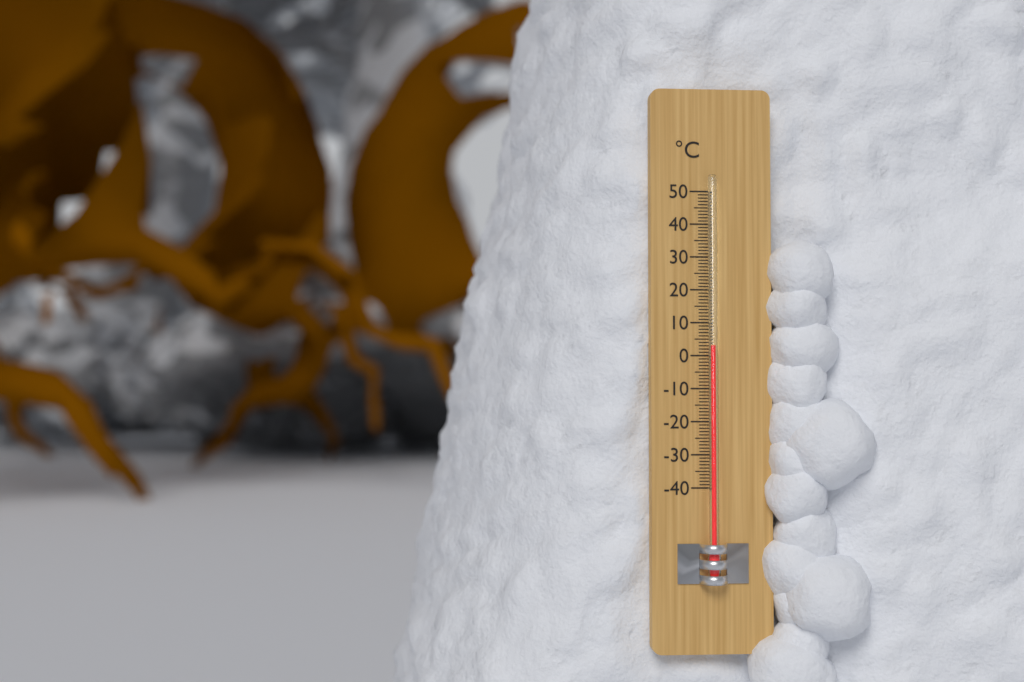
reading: 3 °C
